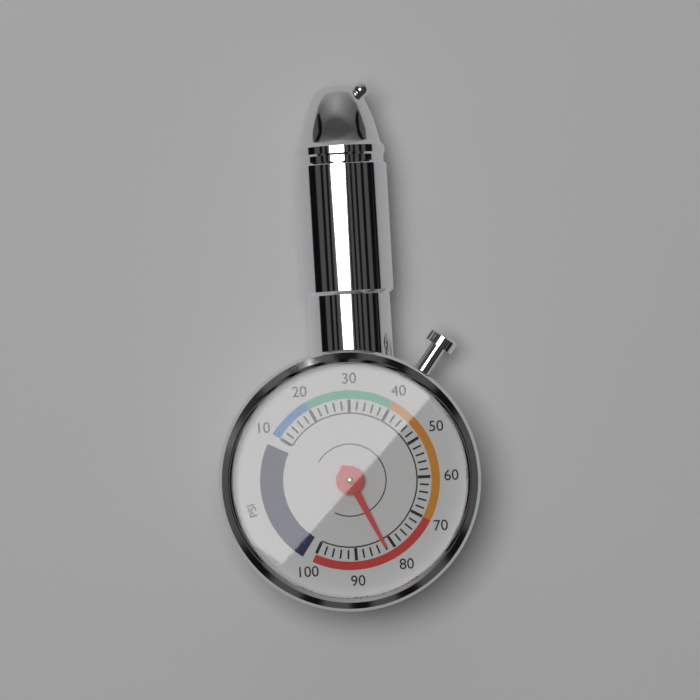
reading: 82 psi
